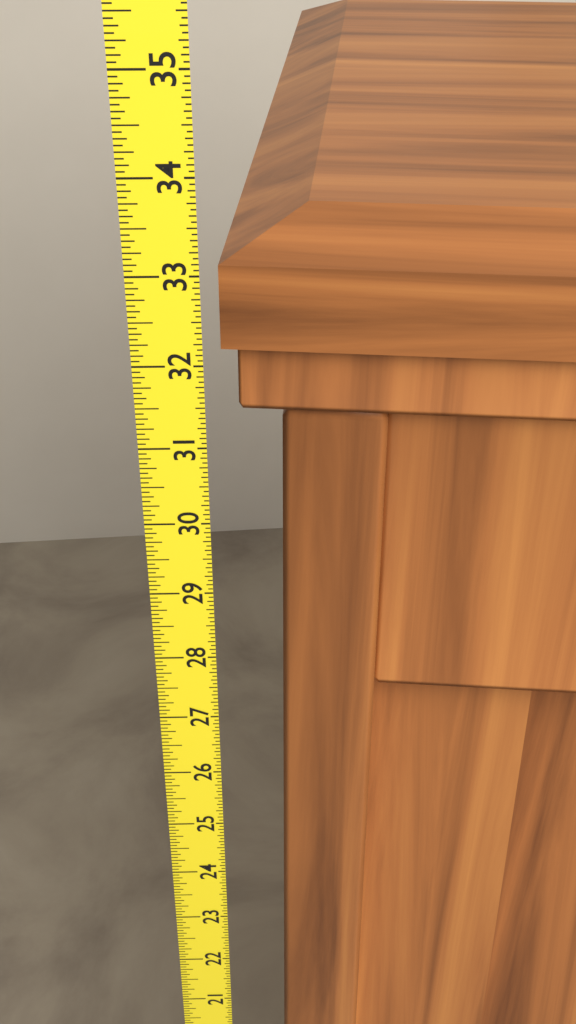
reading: 33.3750 (no unit)
